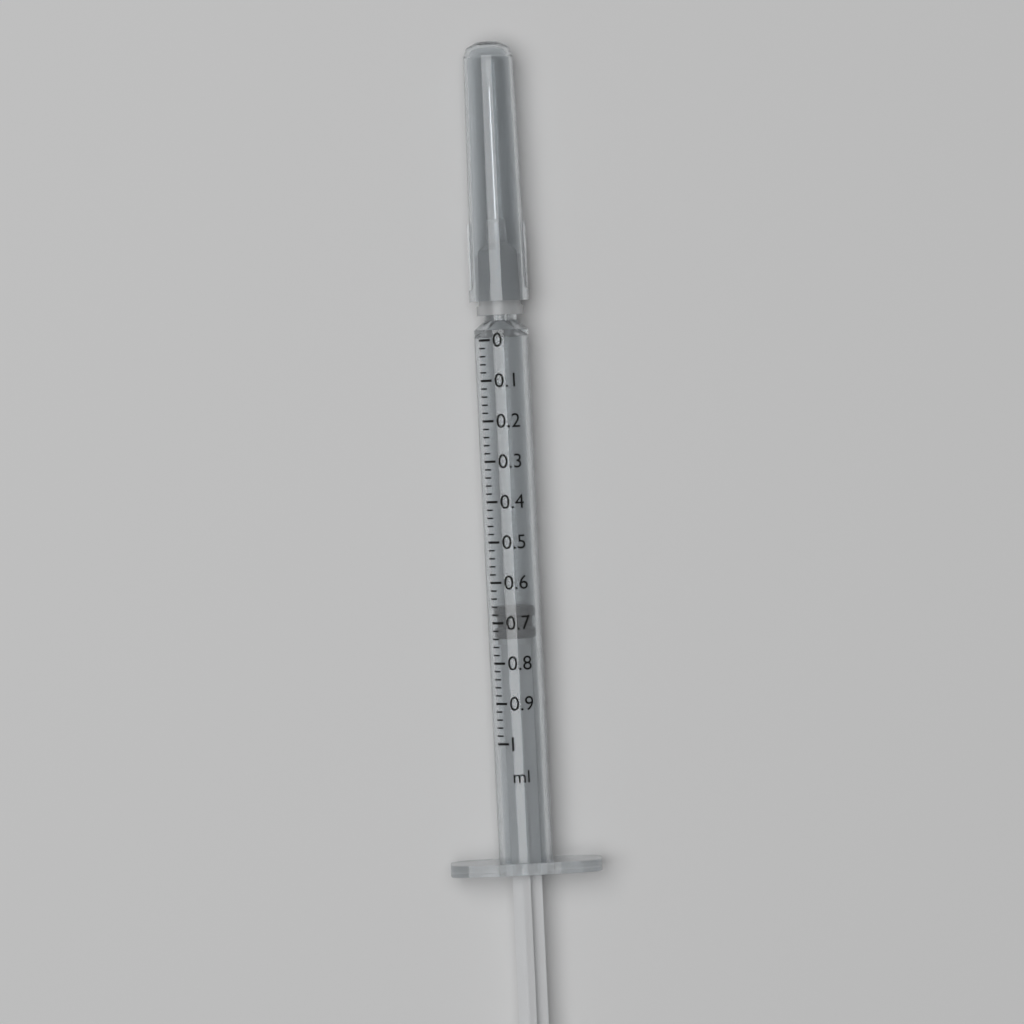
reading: 0.66 ml
